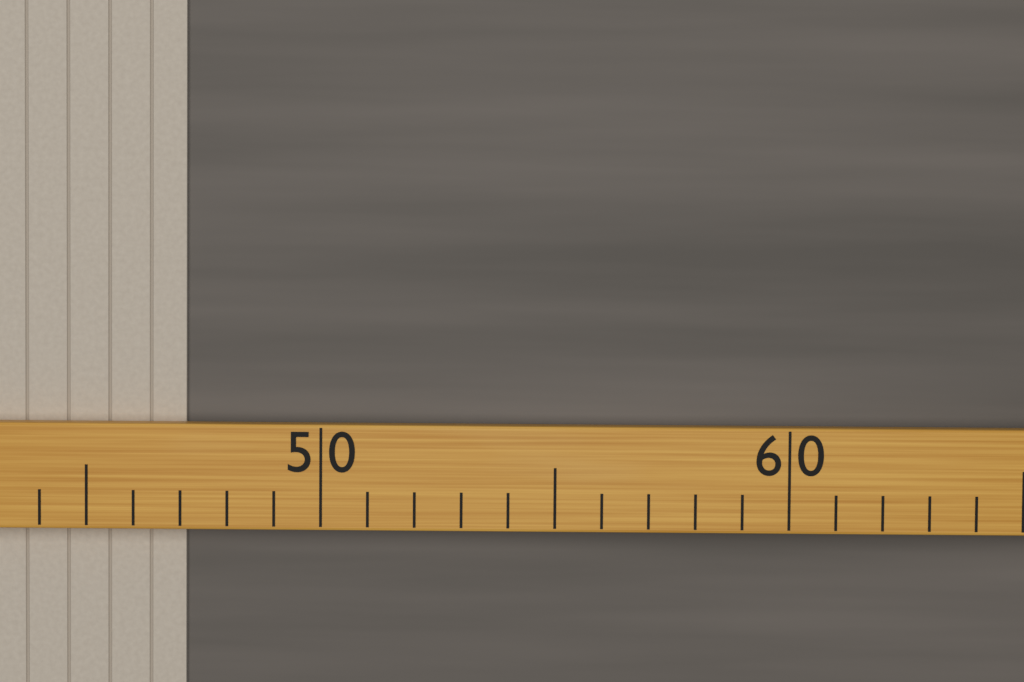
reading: 47 (no unit)
